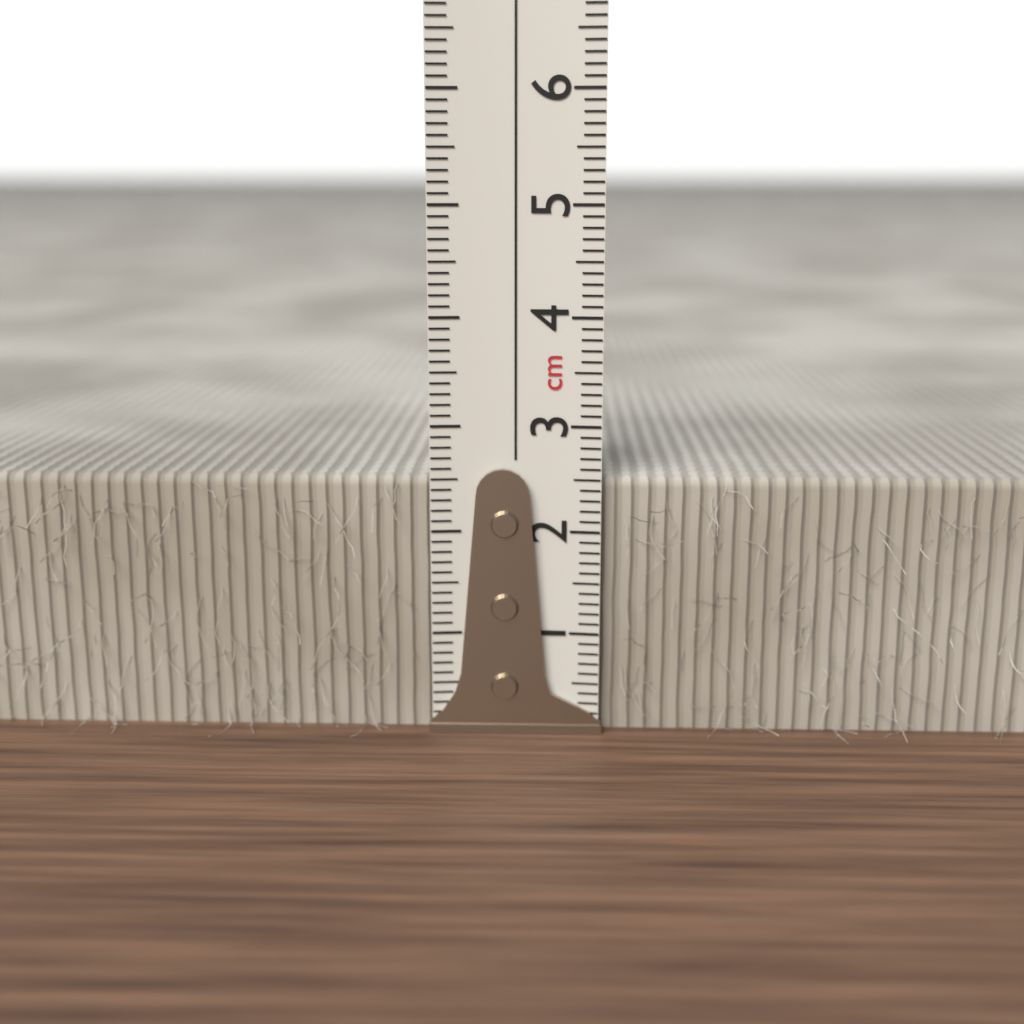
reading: 2.5 cm
